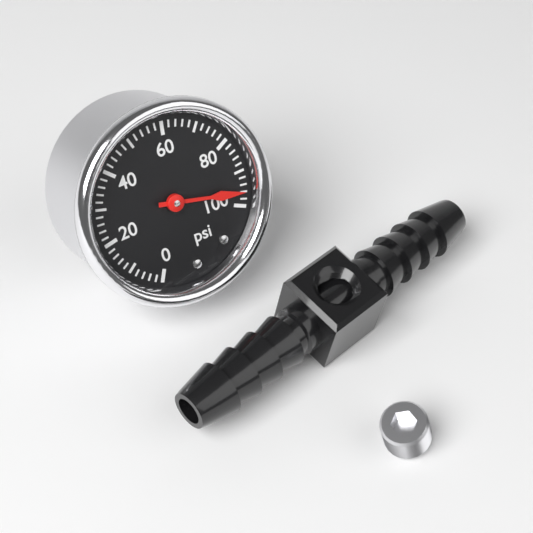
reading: 96 psi
